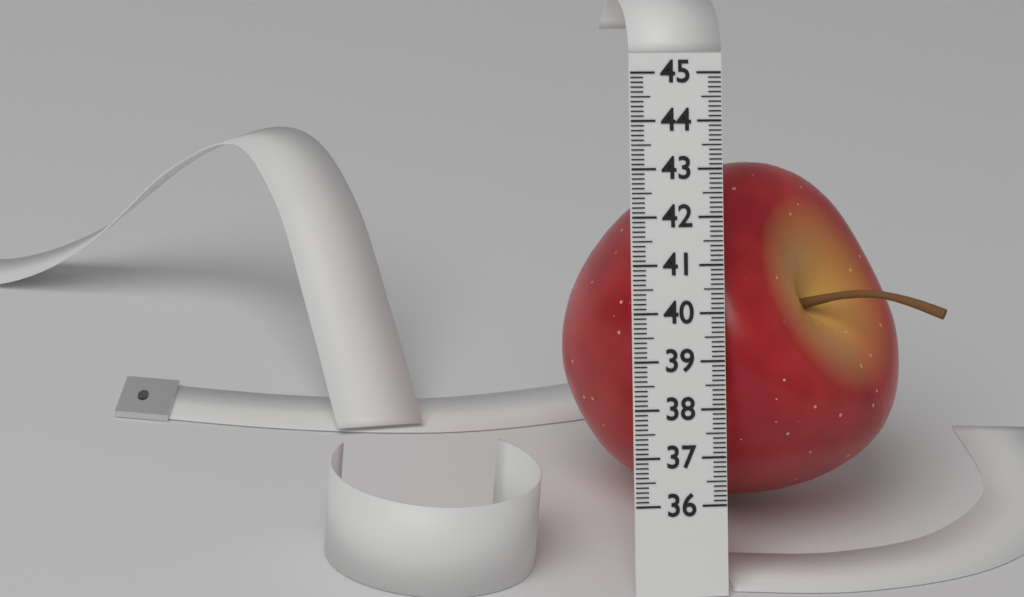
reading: 43.2 (no unit)
